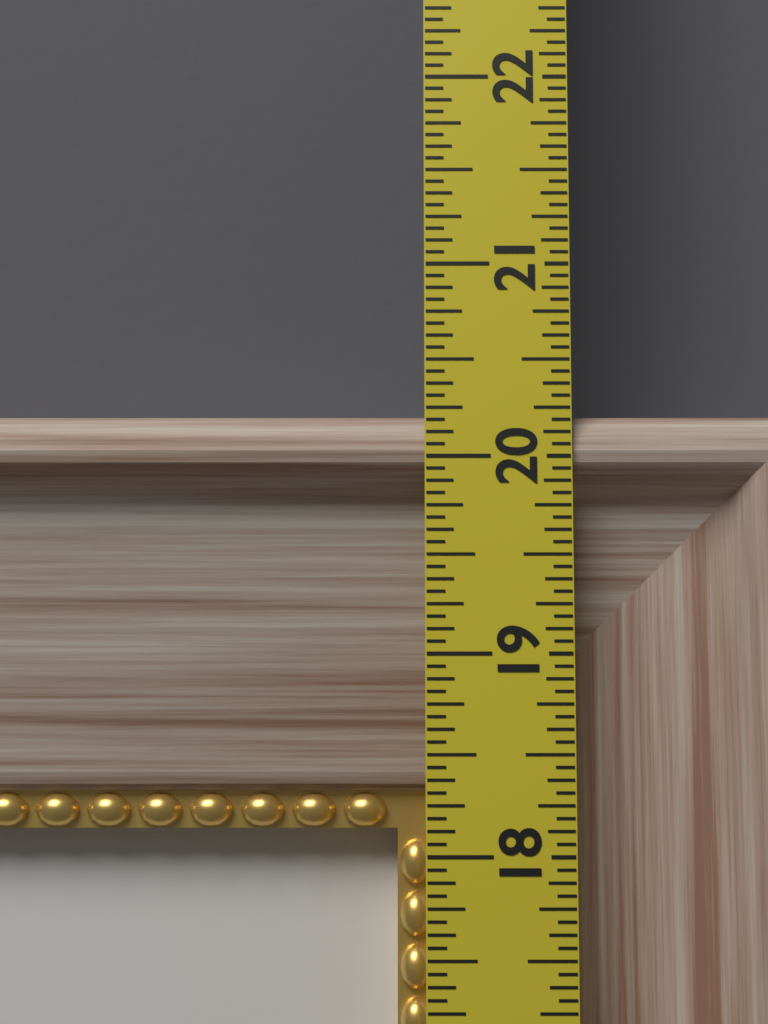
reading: 20.2500 in
